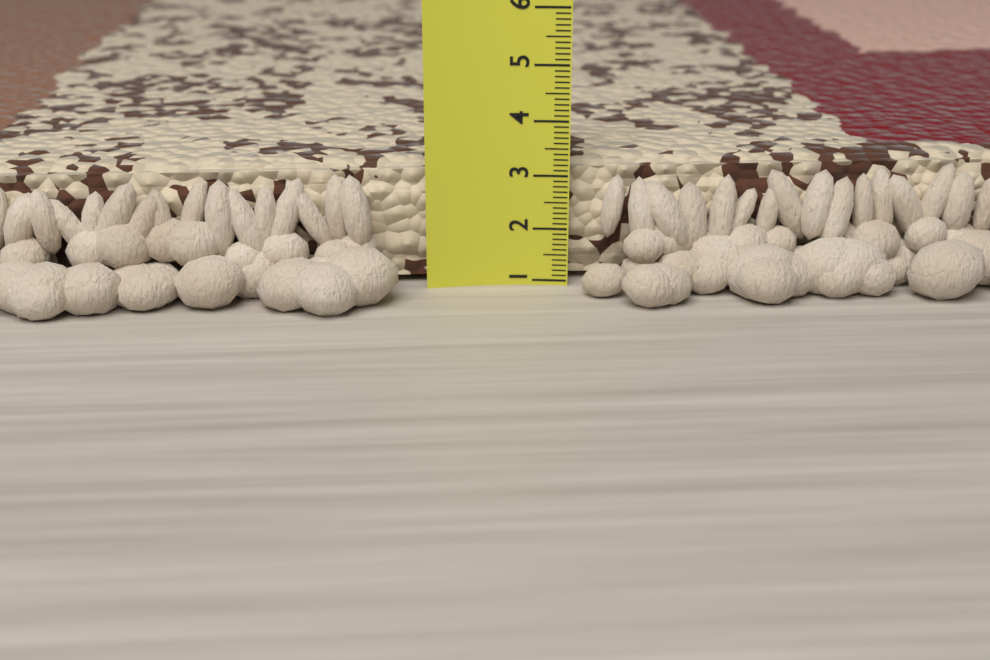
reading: 3.2 (no unit)
